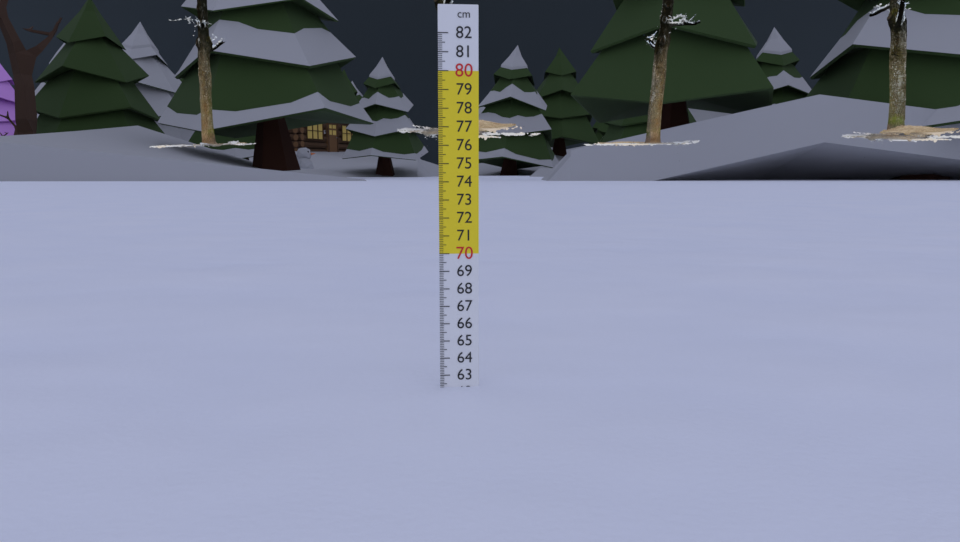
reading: 62.3 cm
